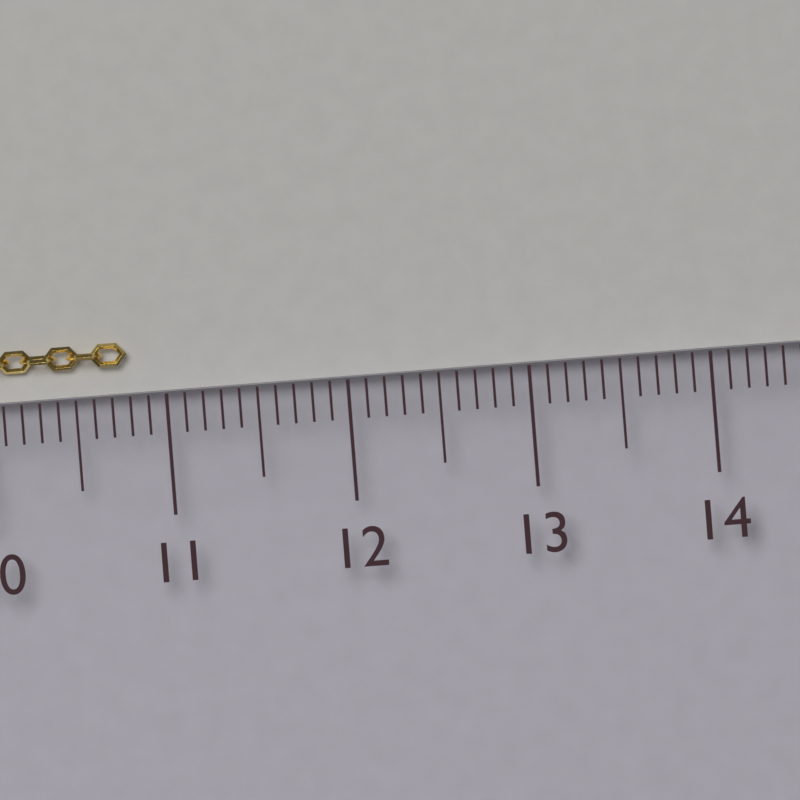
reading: 10.8 cm
